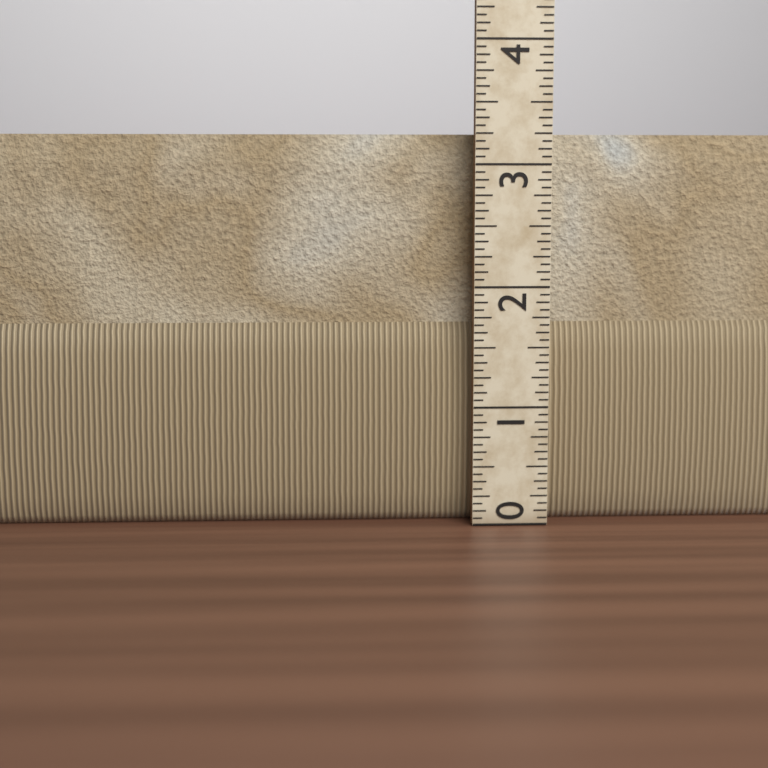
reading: 3.2500 (no unit)
